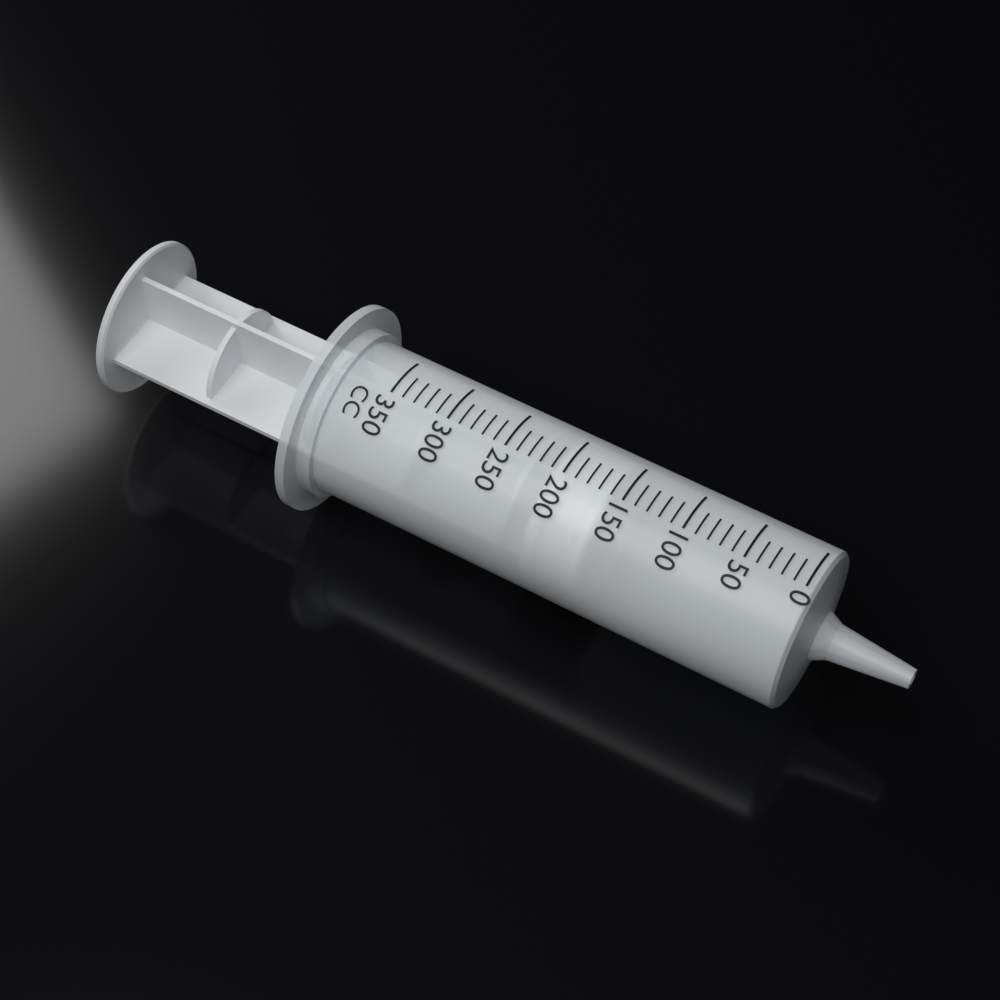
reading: 160 cc
